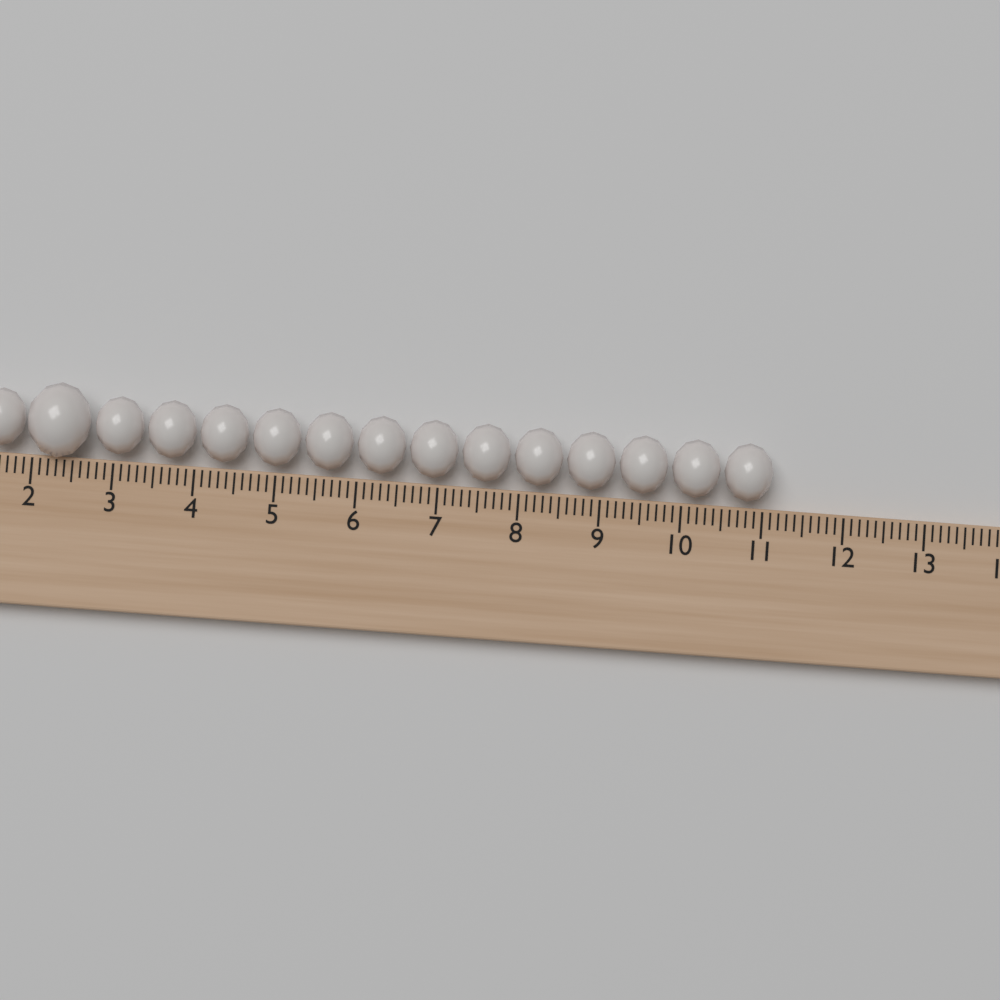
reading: 11.1 (no unit)
